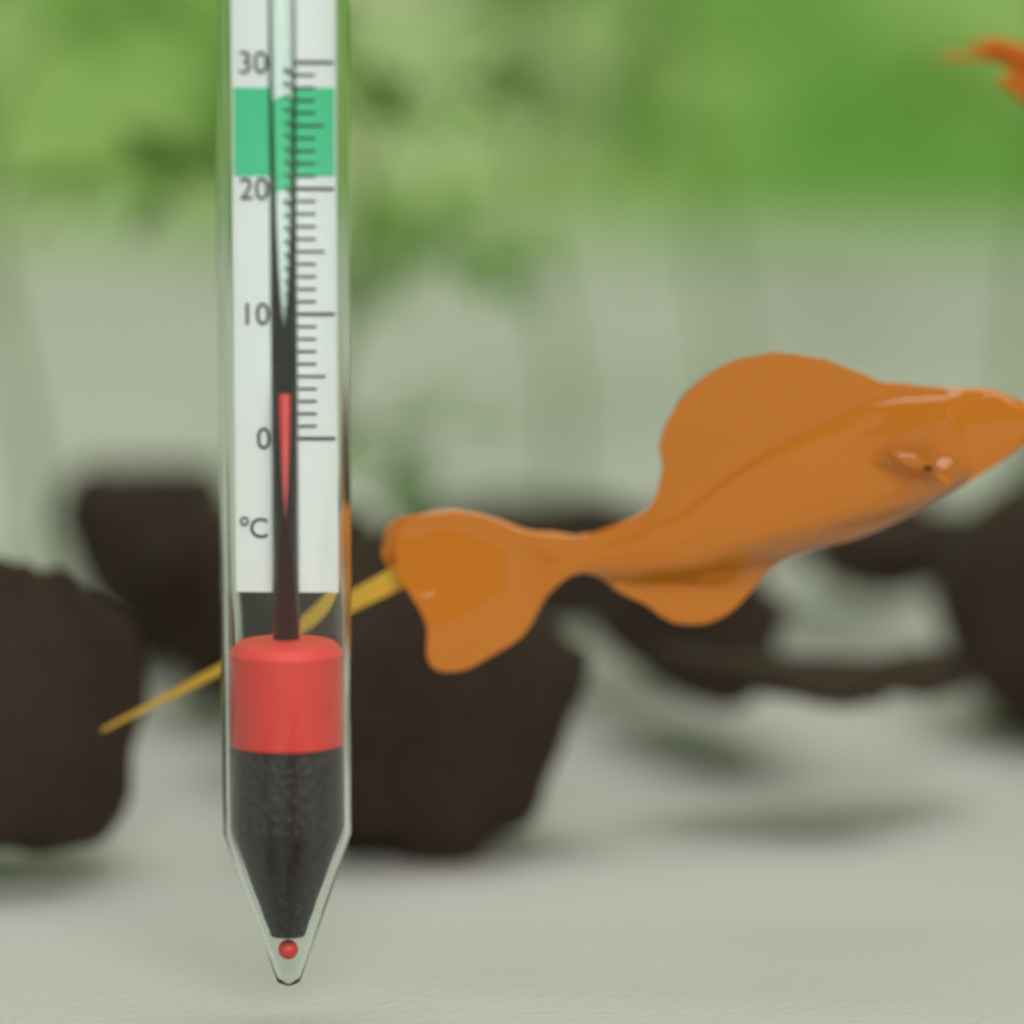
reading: 4 °C
